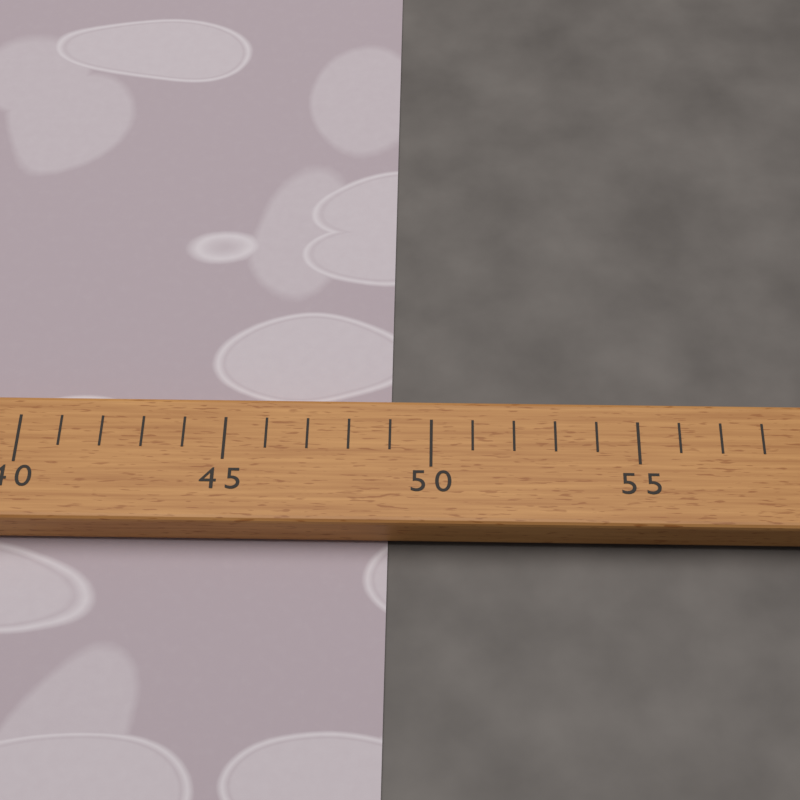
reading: 49 (no unit)
